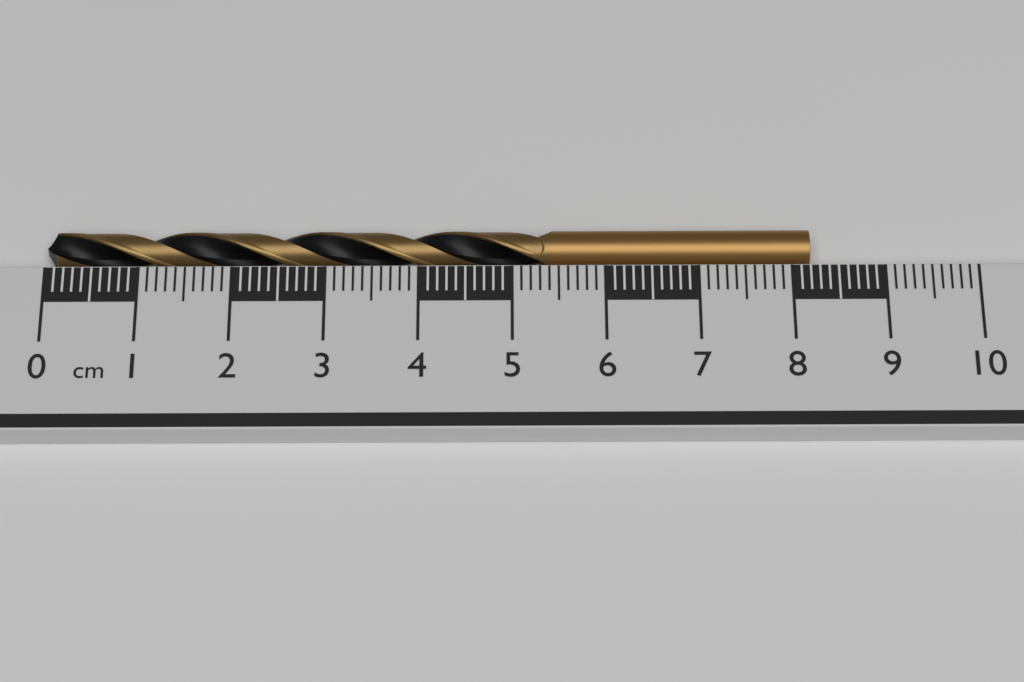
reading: 8.2 cm
